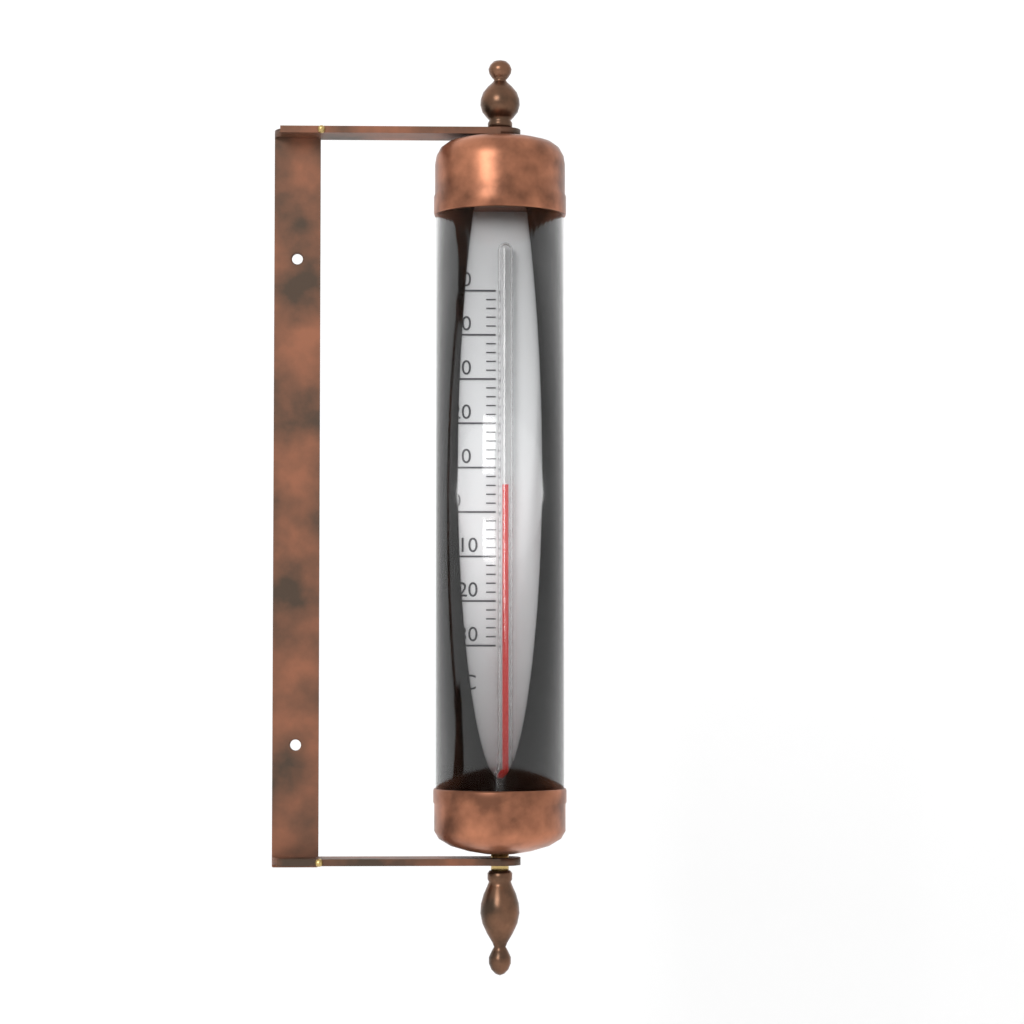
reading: 6 °C
